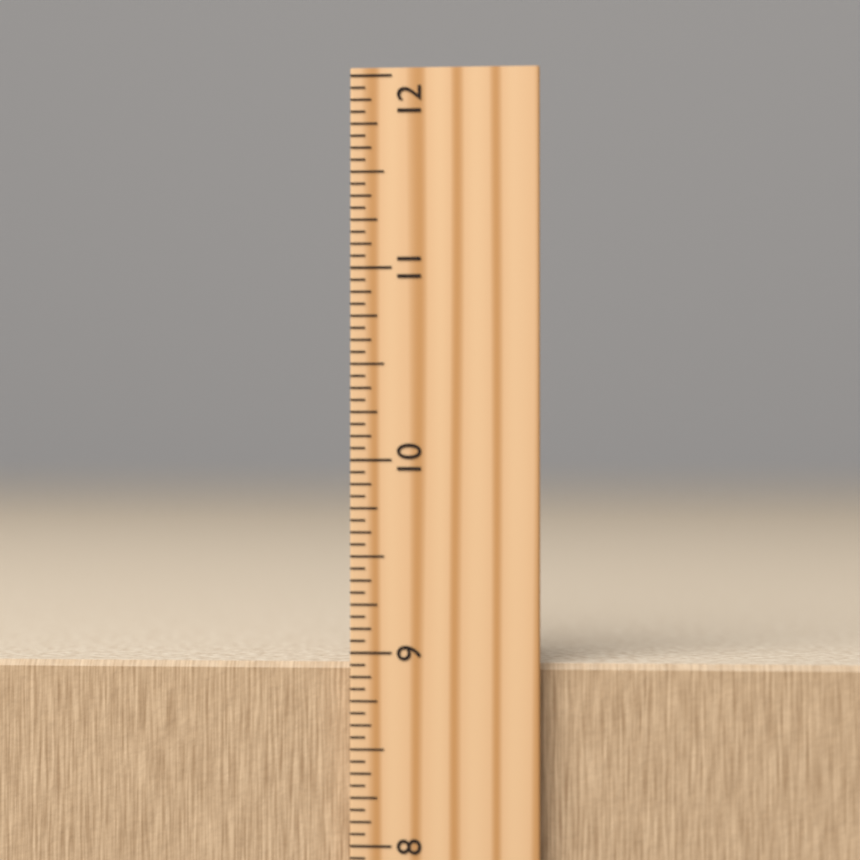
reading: 8.9375 inch
